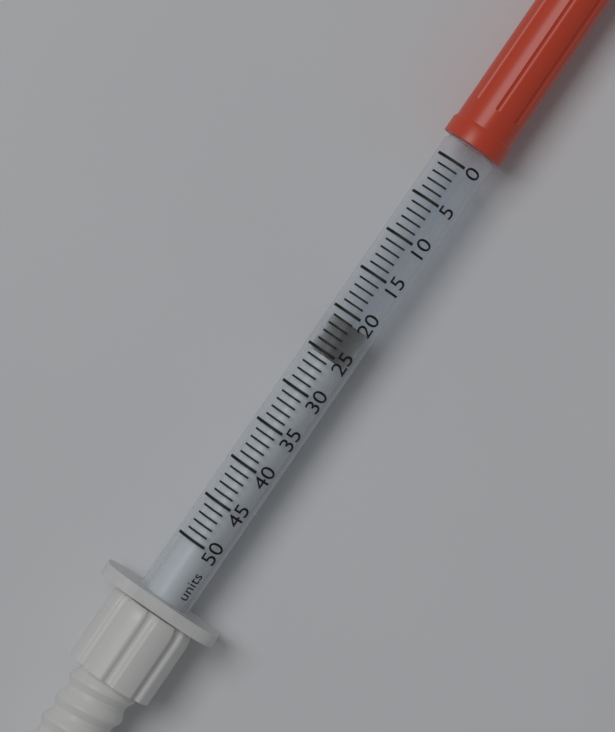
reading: 21 units
